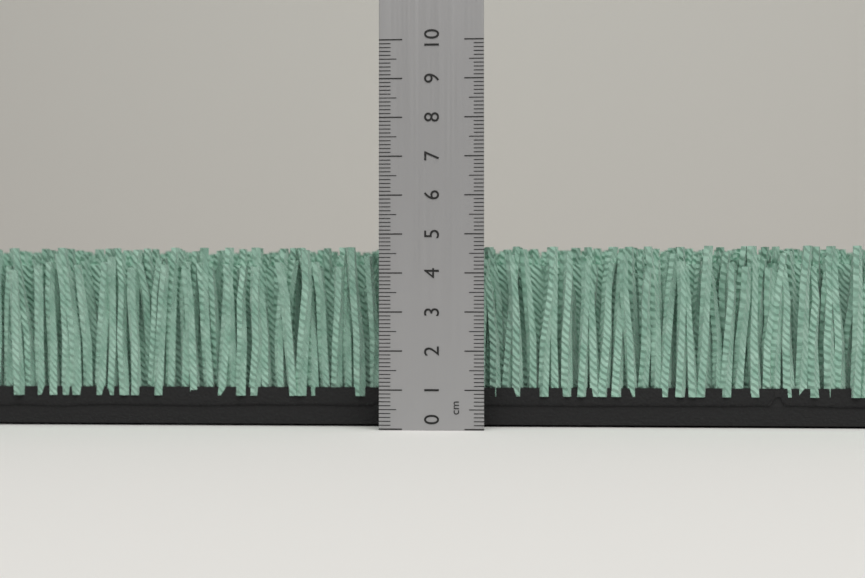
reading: 4.7 cm
